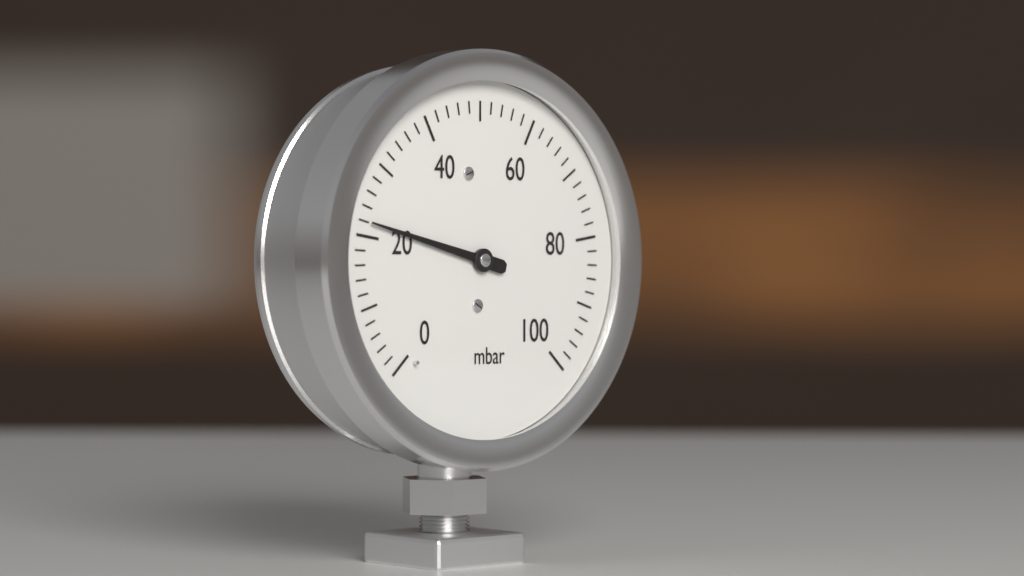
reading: 22 mbar
